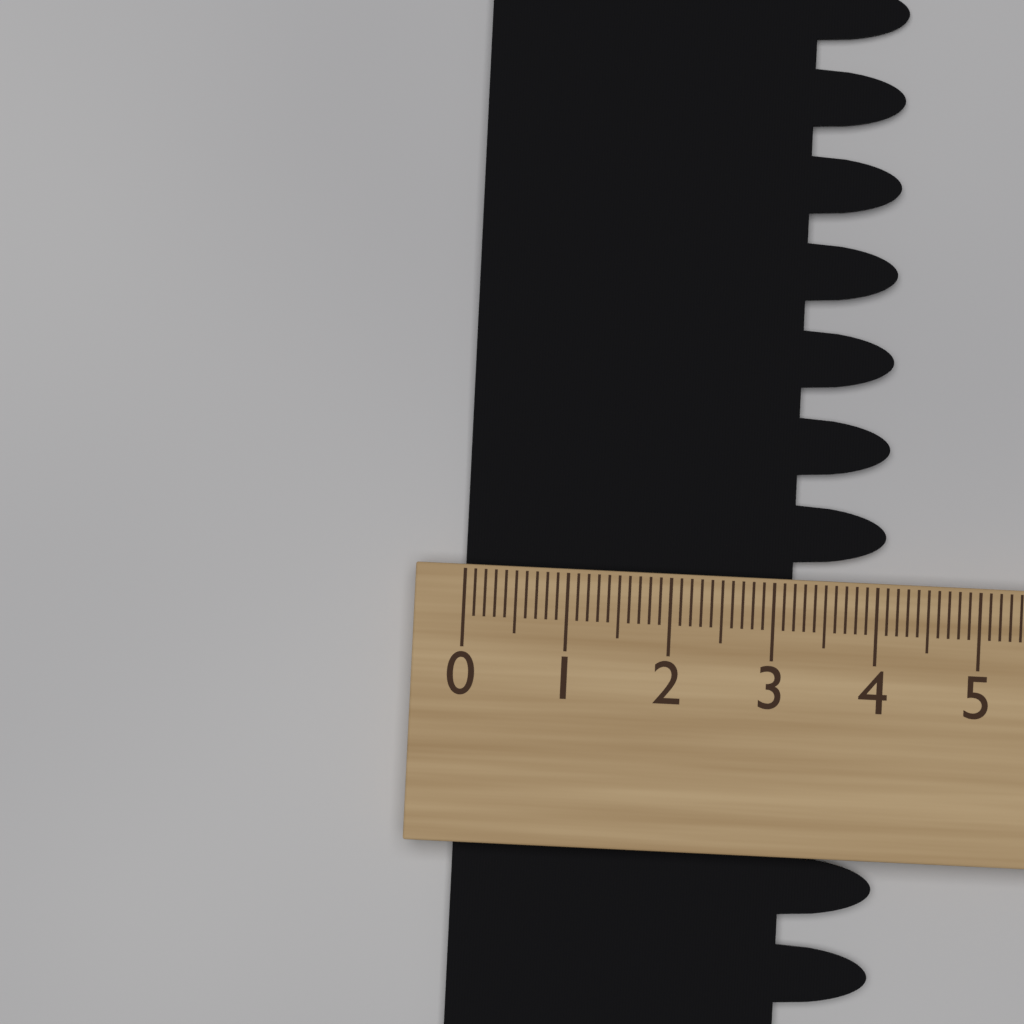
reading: 4.1 (no unit)
